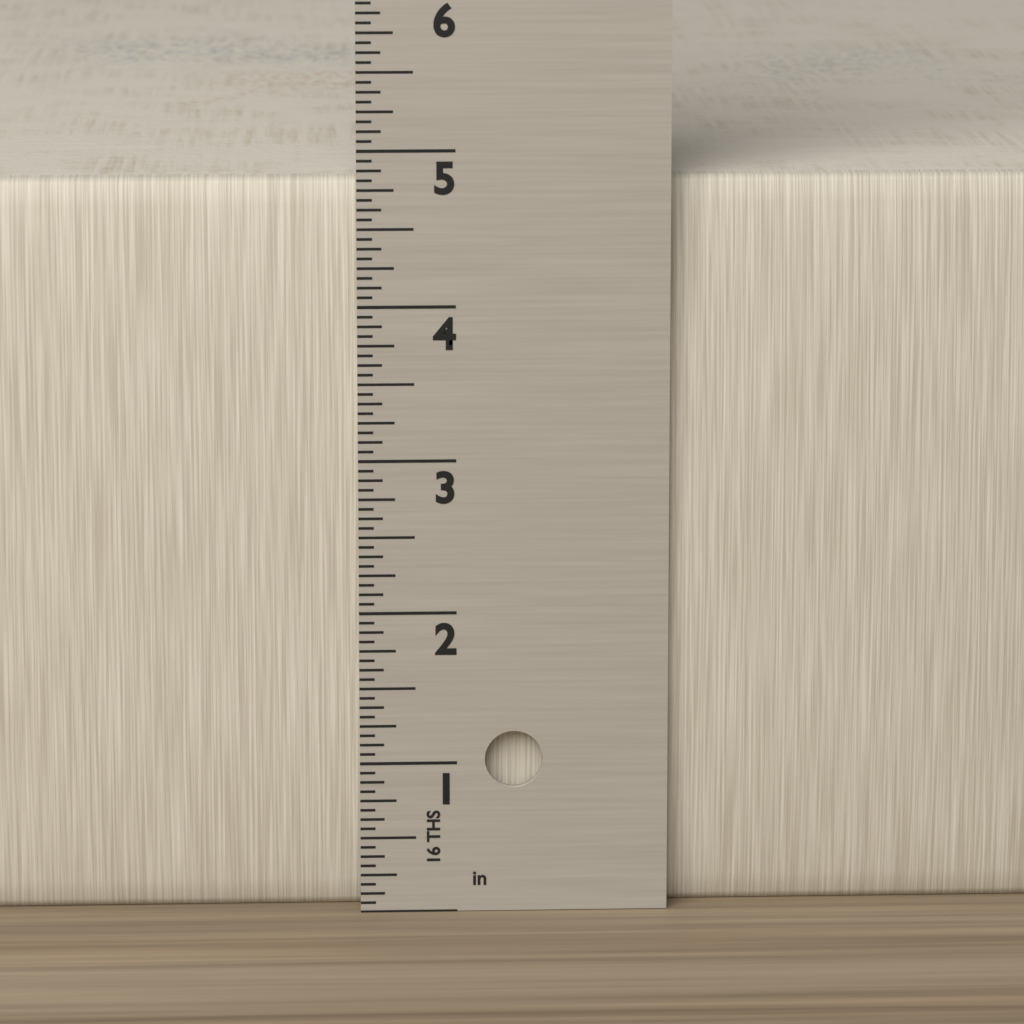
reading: 4.8125 in
